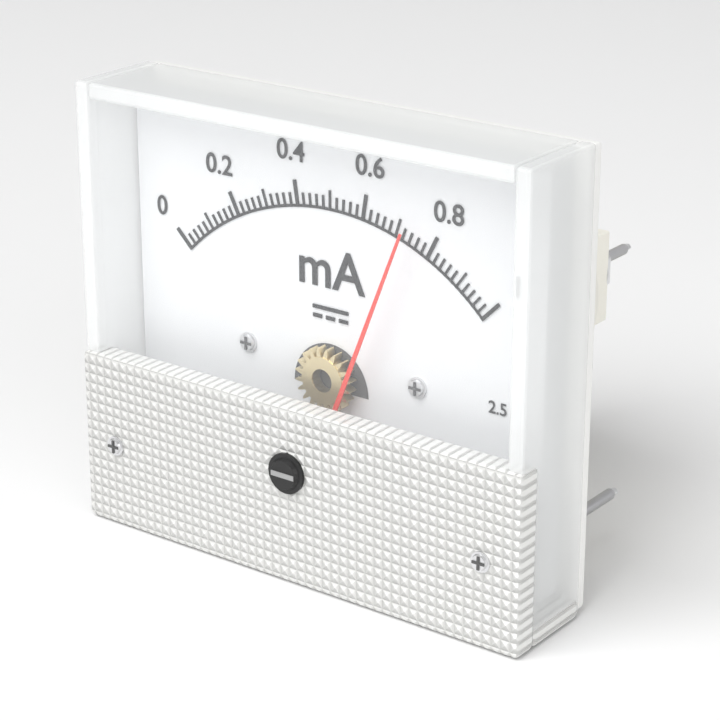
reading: 0.74 mA
